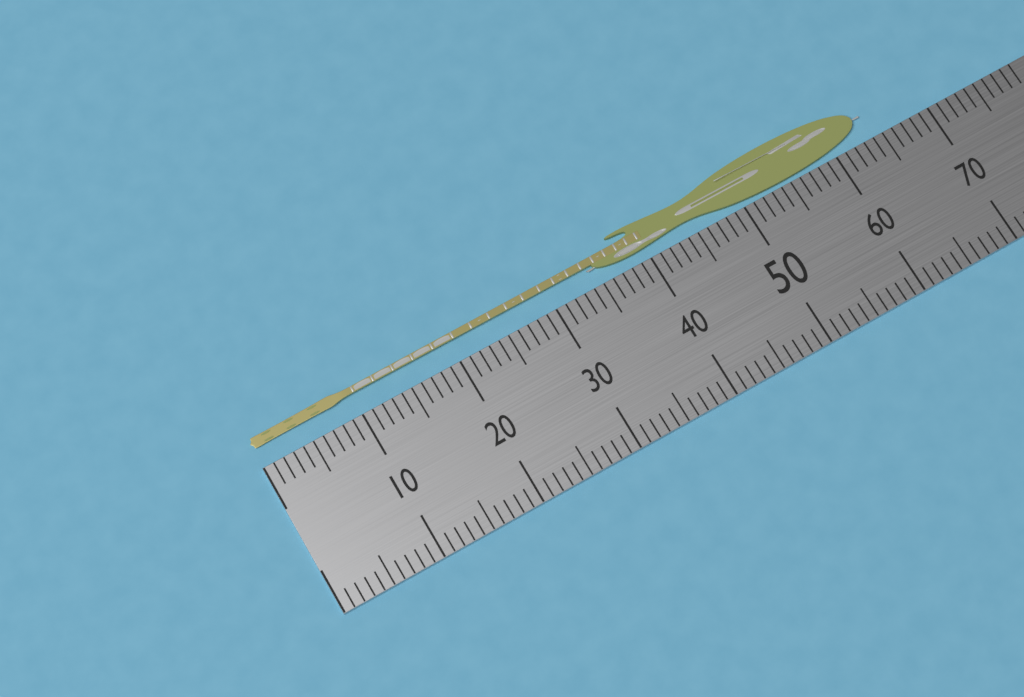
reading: 64 (no unit)
